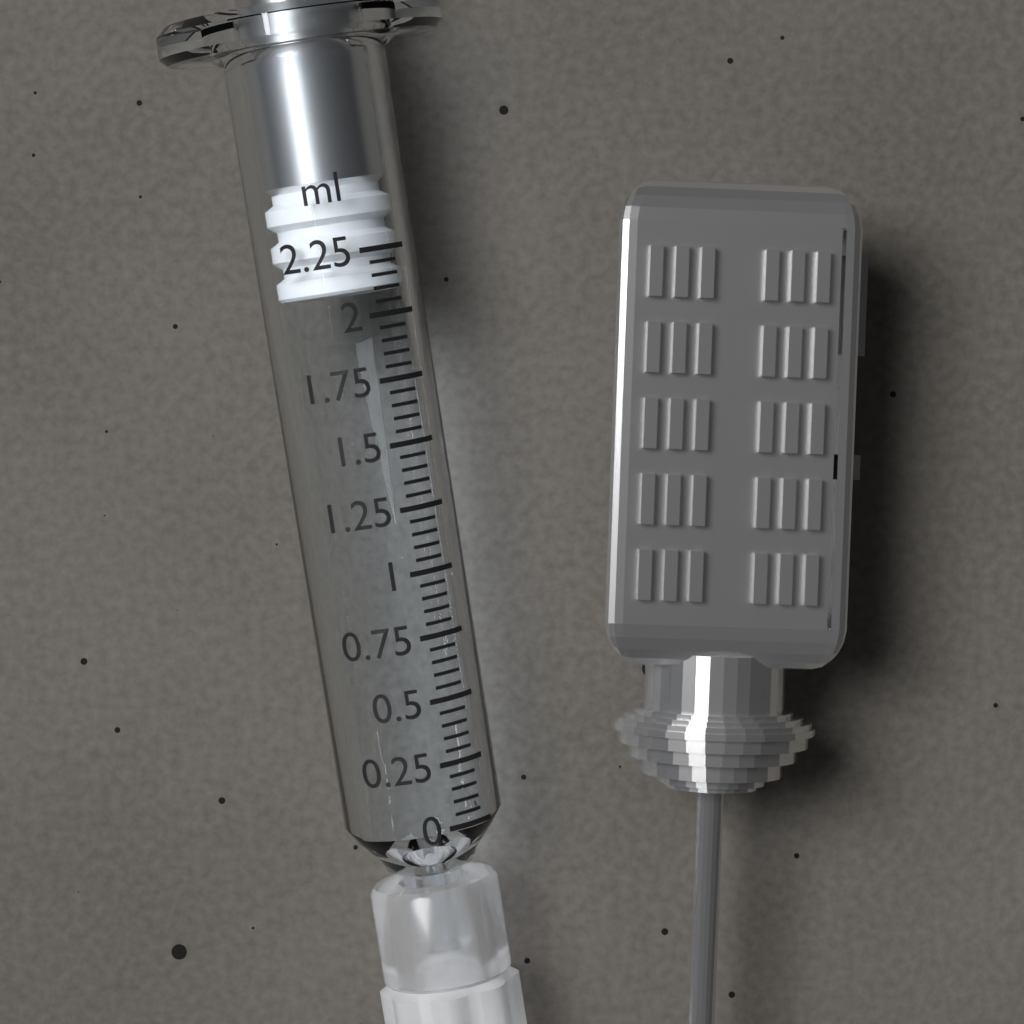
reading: 2.10 ml
